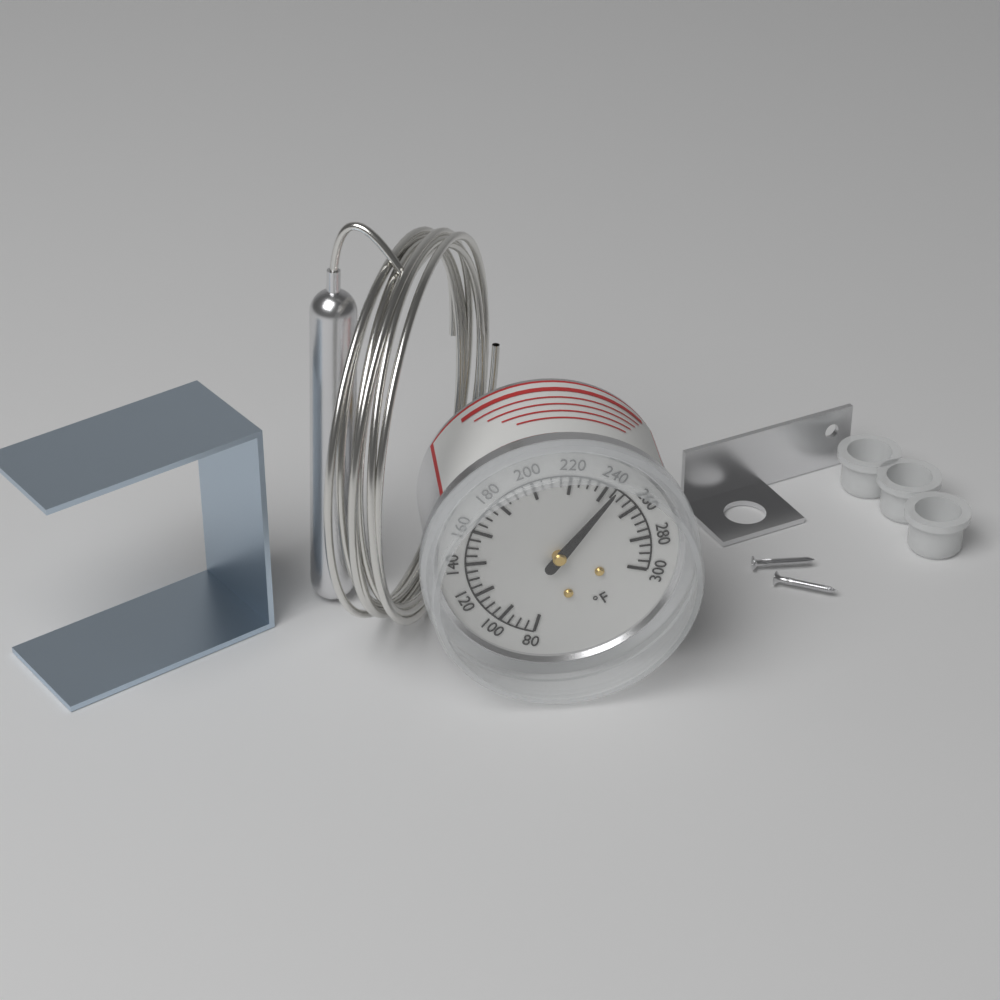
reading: 245 °F
